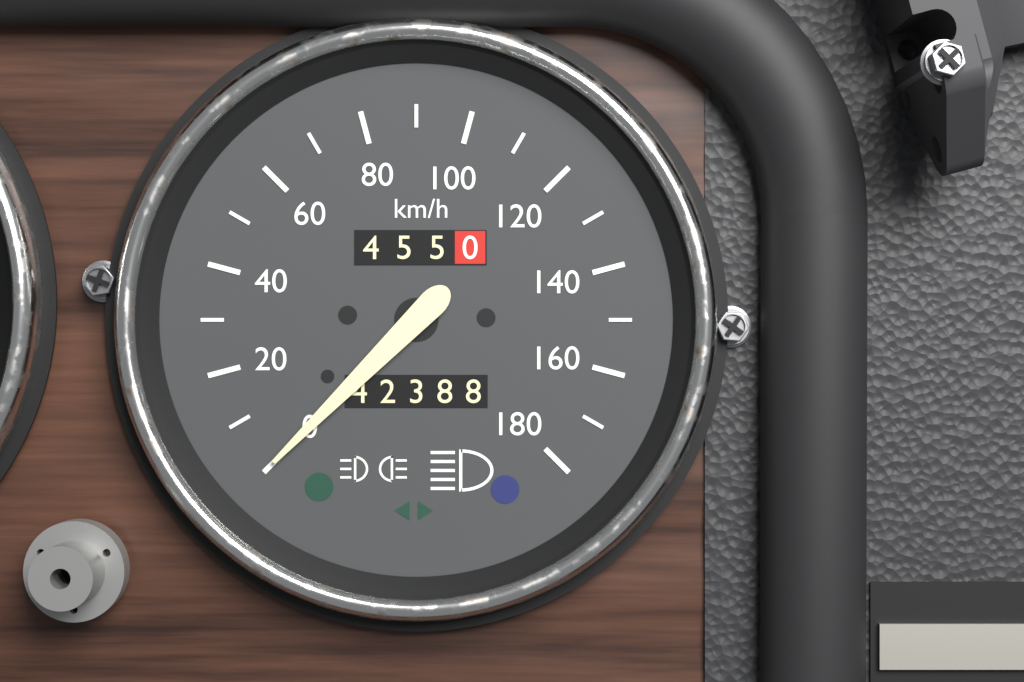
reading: 0 km/h
